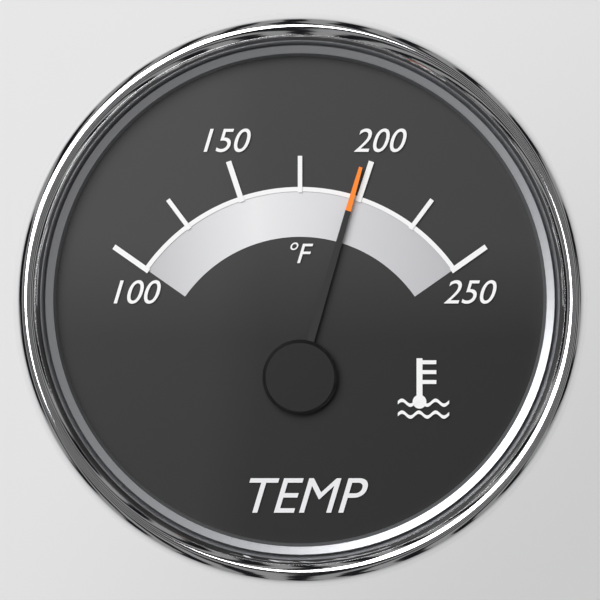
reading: 197 °F
